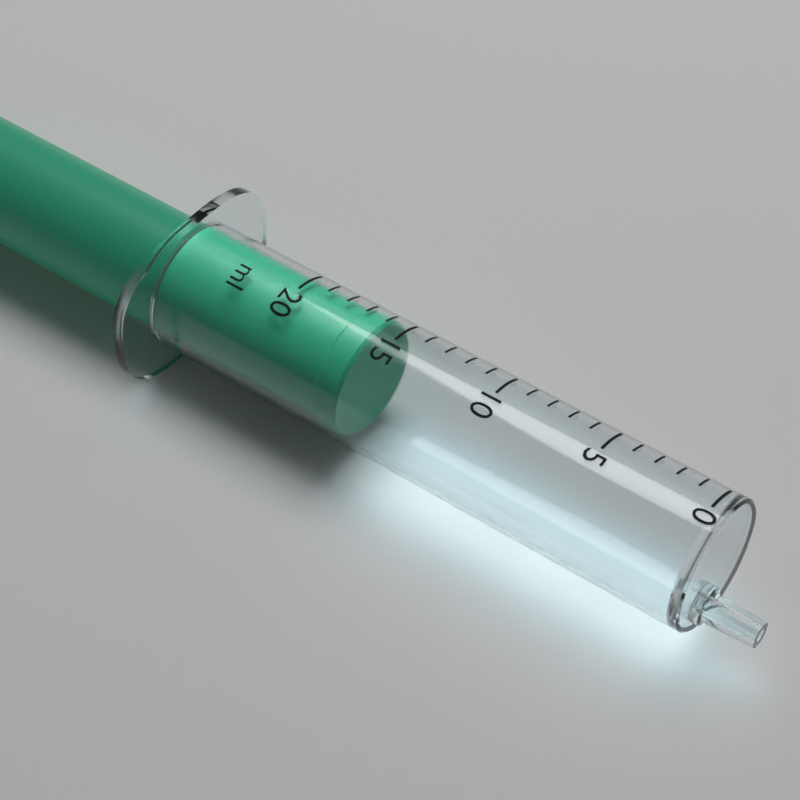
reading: 16 ml
